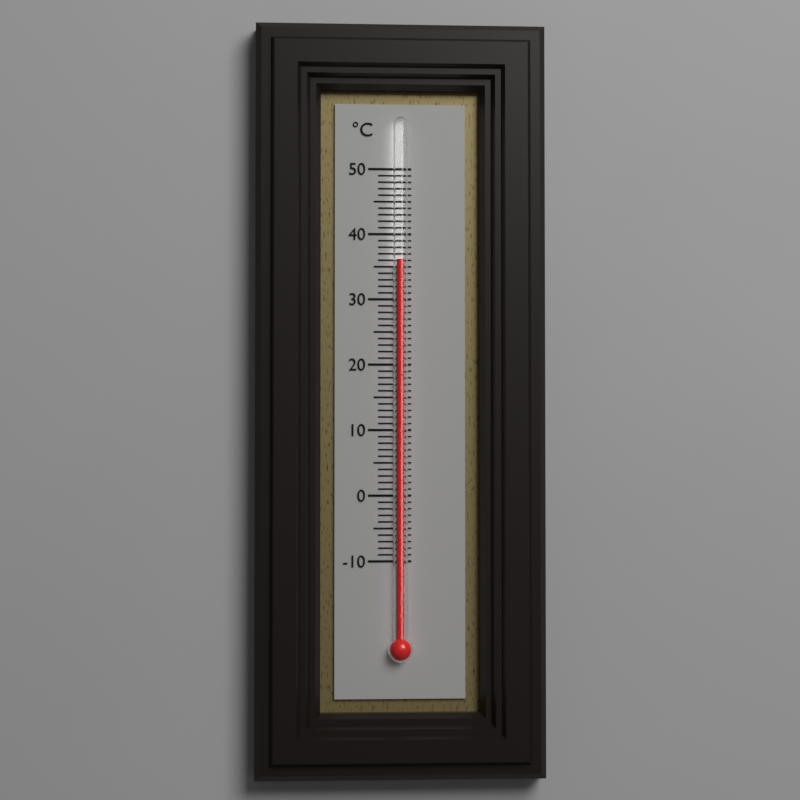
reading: 36 °C
